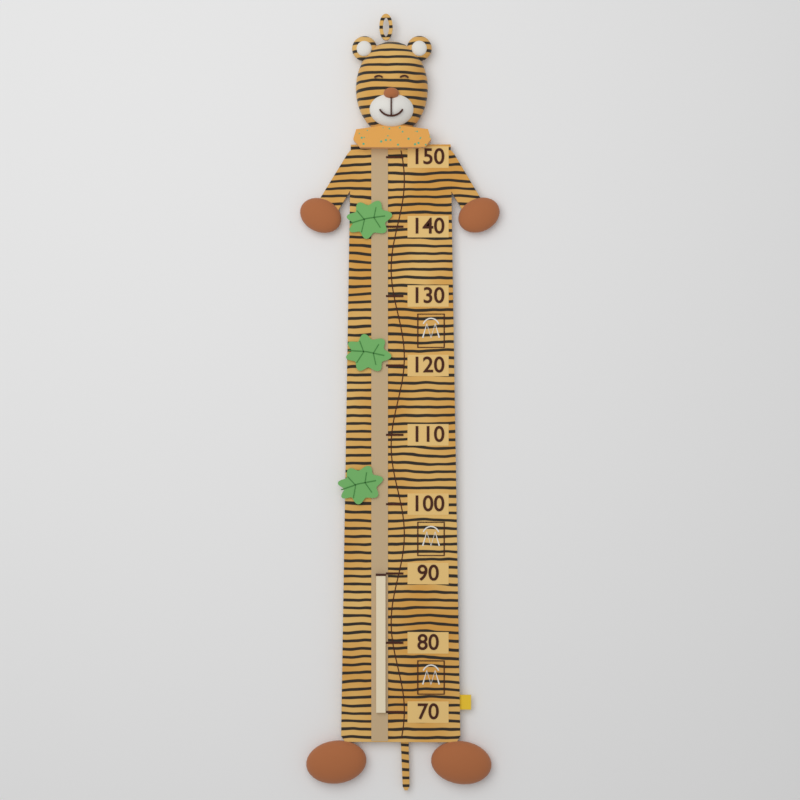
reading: 90 (no unit)
